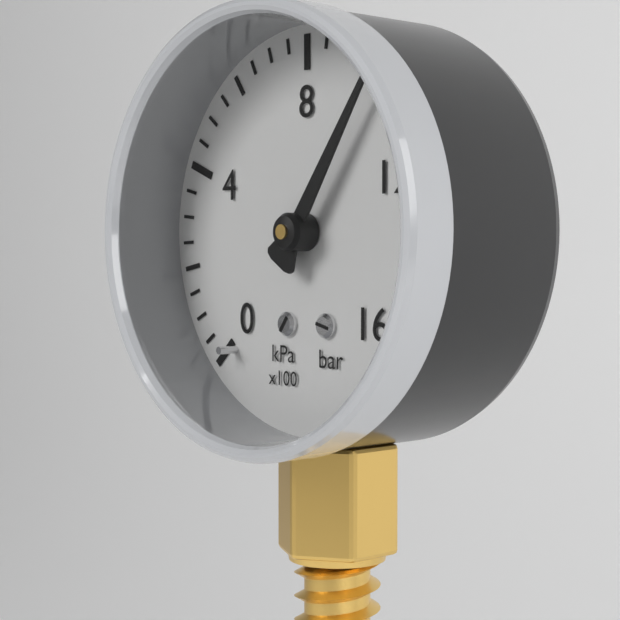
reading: 1000 kPa
